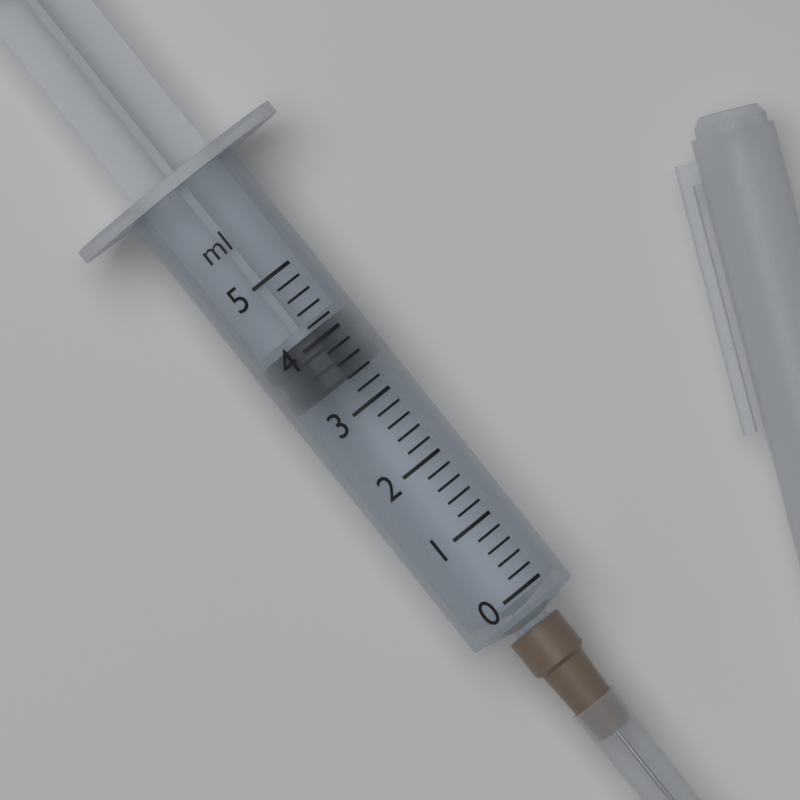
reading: 3.4 ml
